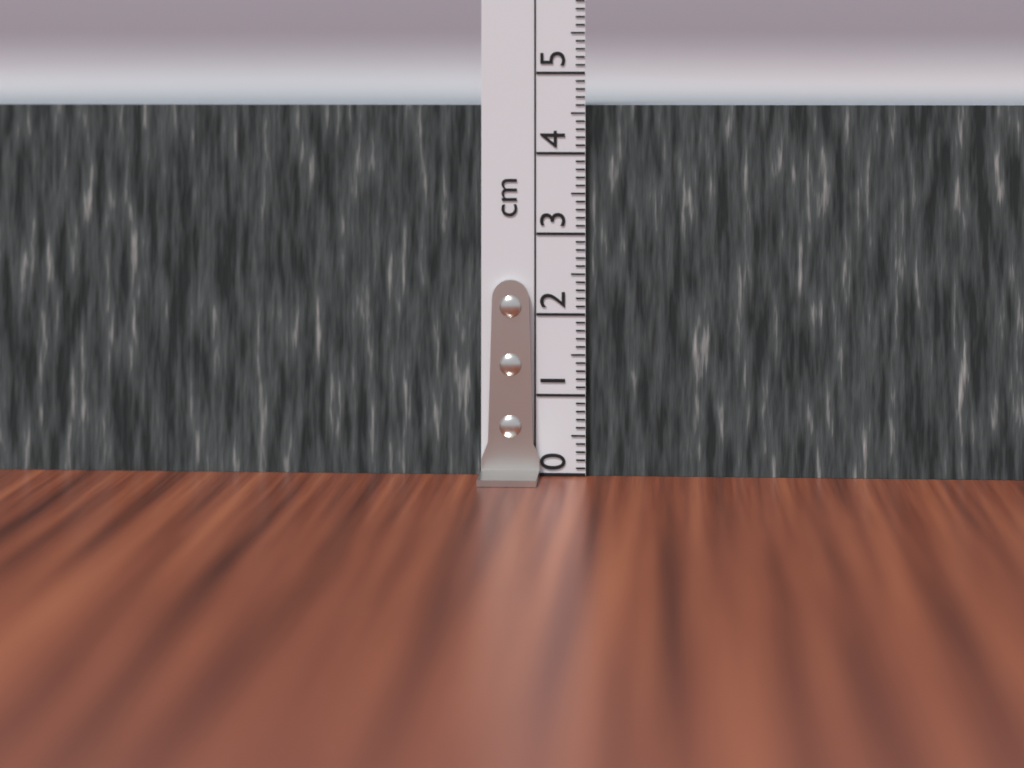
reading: 4.6 cm
